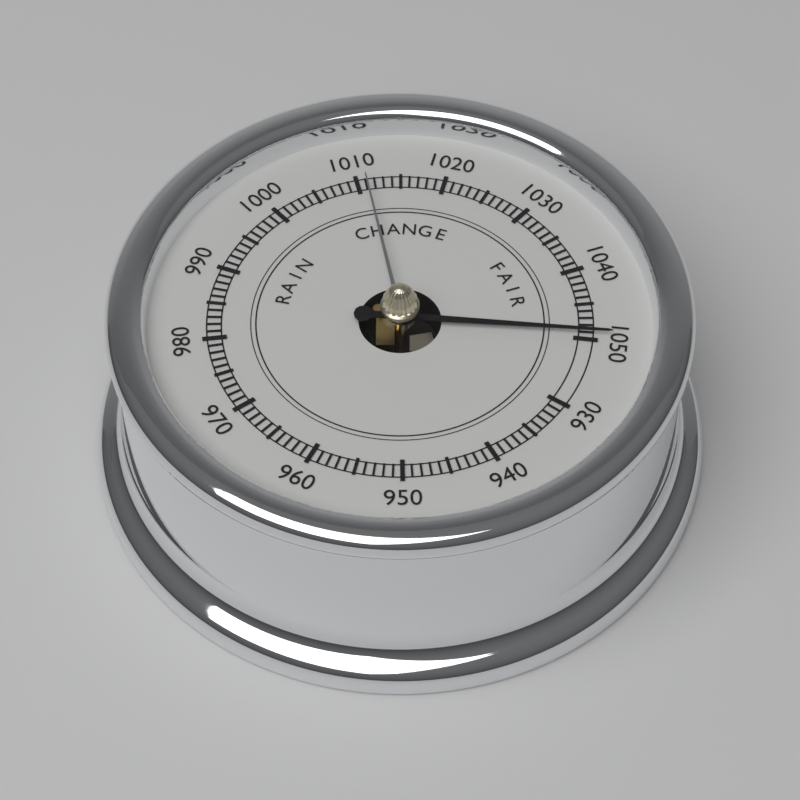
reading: 1049 (no unit)
